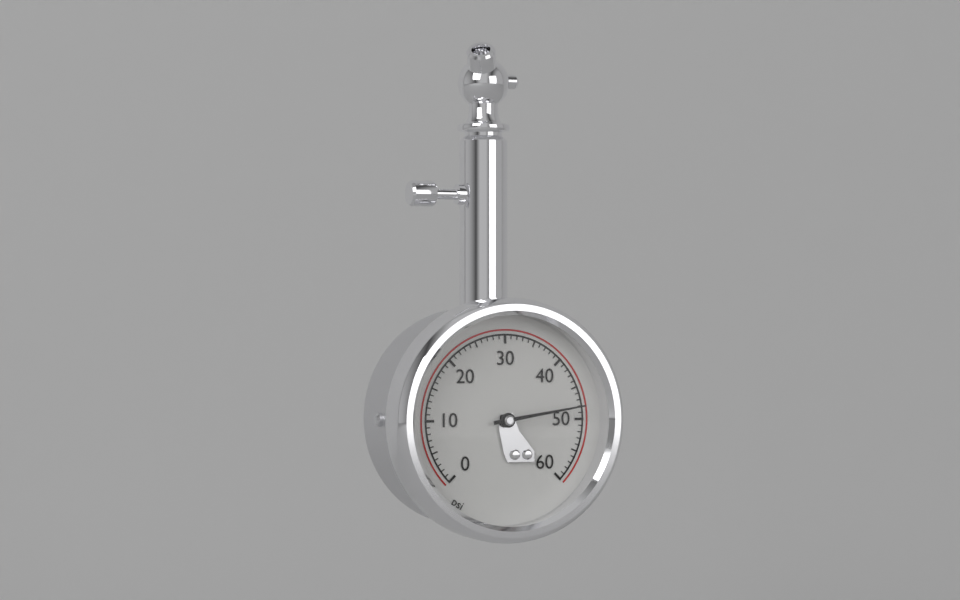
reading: 48 psi
